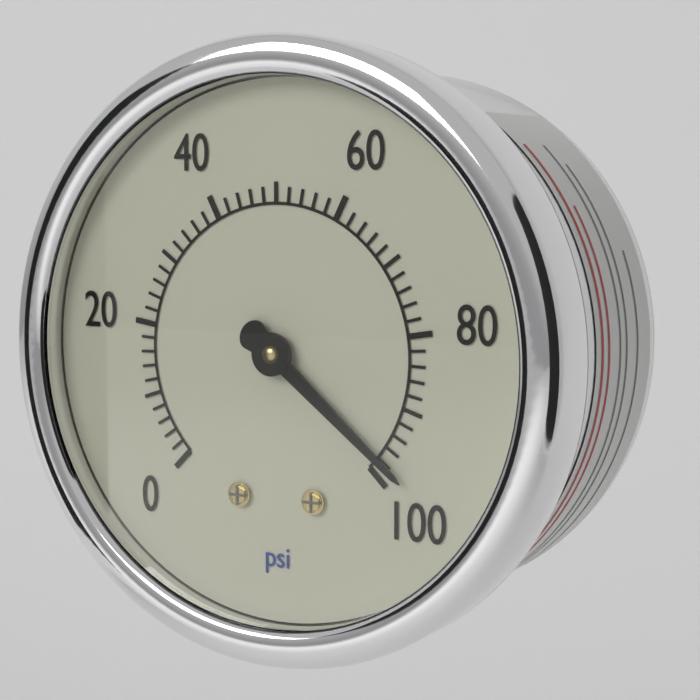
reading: 98 psi
